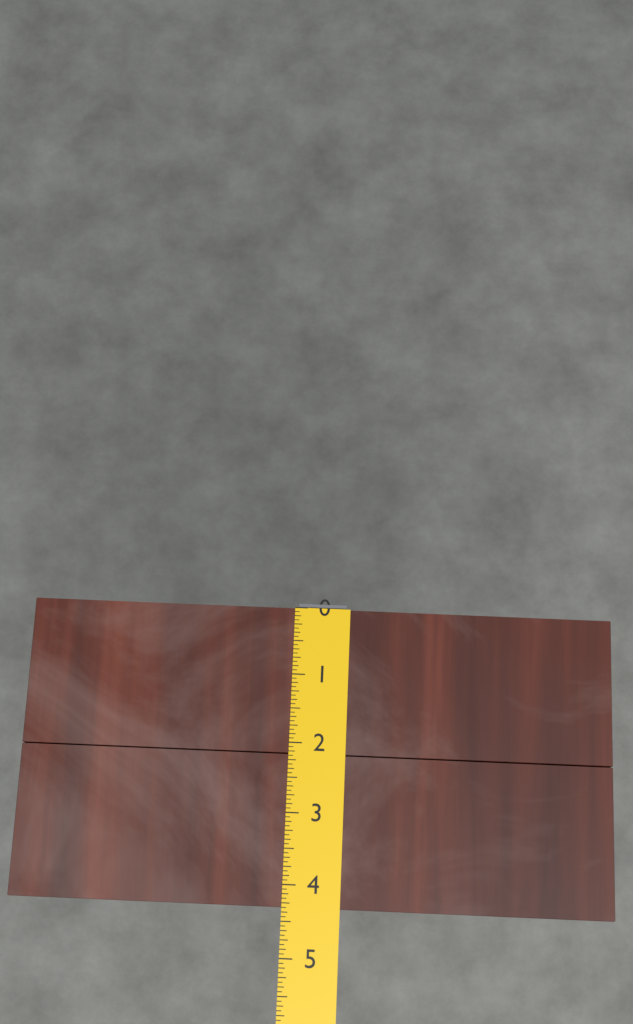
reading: 4.3125 (no unit)
